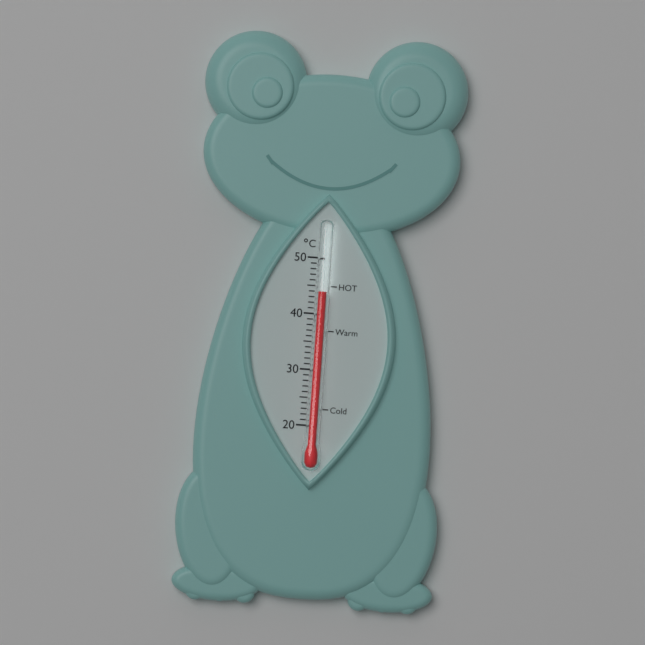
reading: 44 °C
